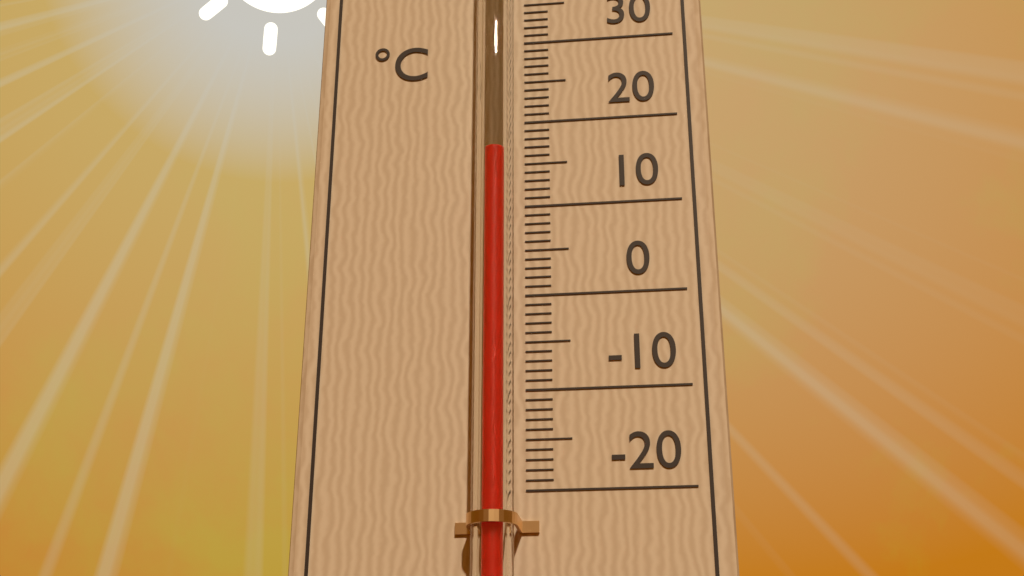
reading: 15 °C
